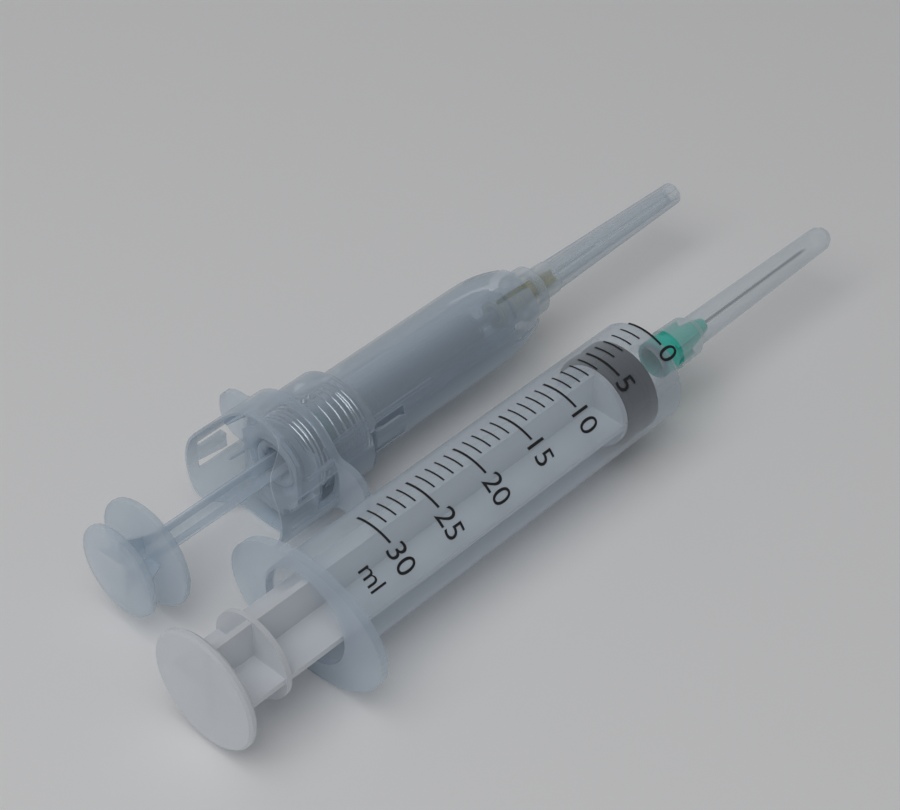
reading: 2 ml
